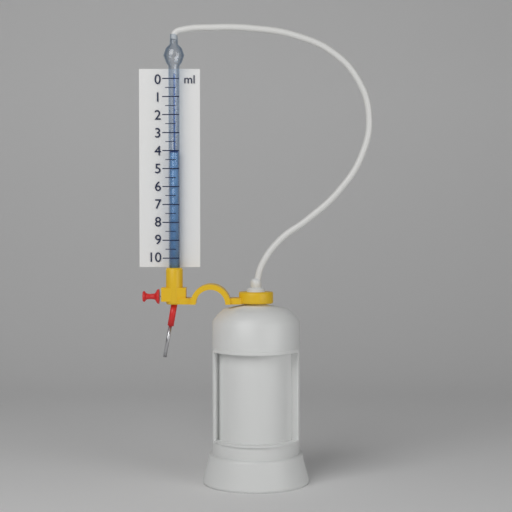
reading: 4.0 ml
